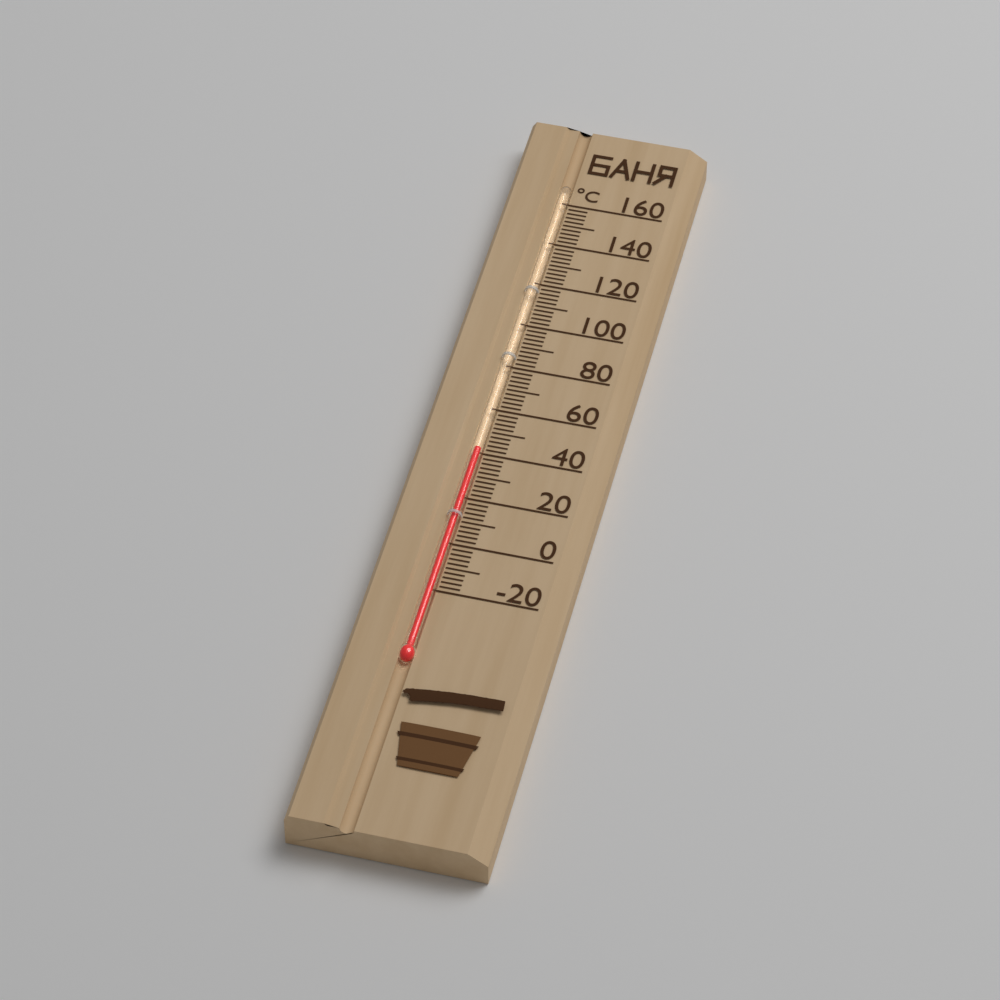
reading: 42 °C
